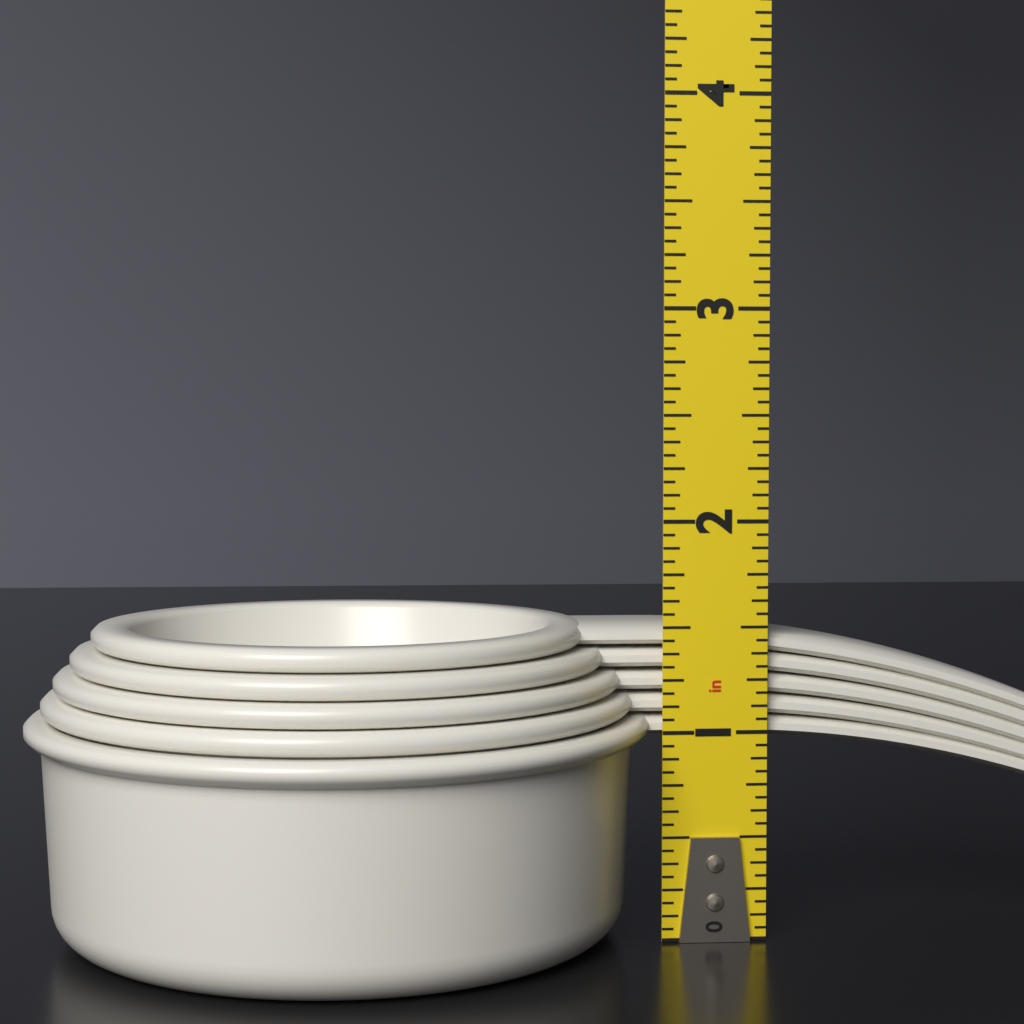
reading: 1.5000 in
